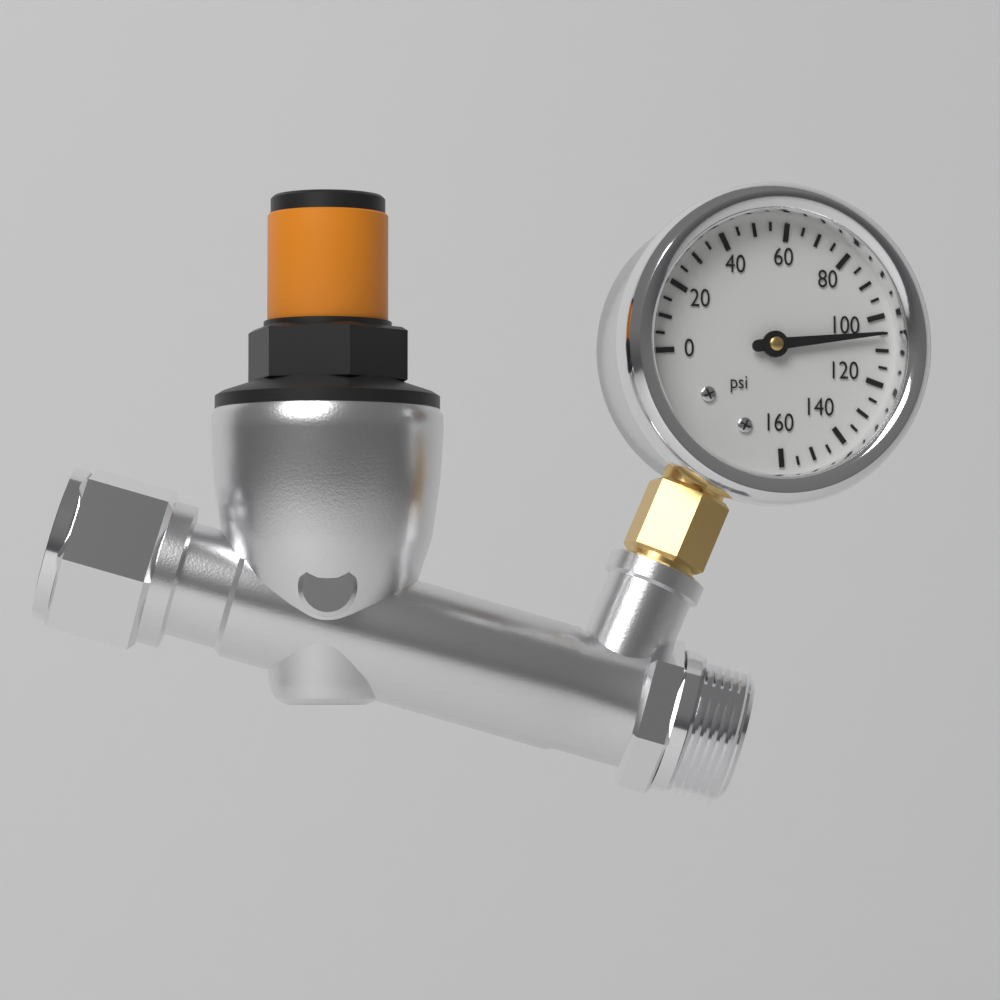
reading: 105 psi
